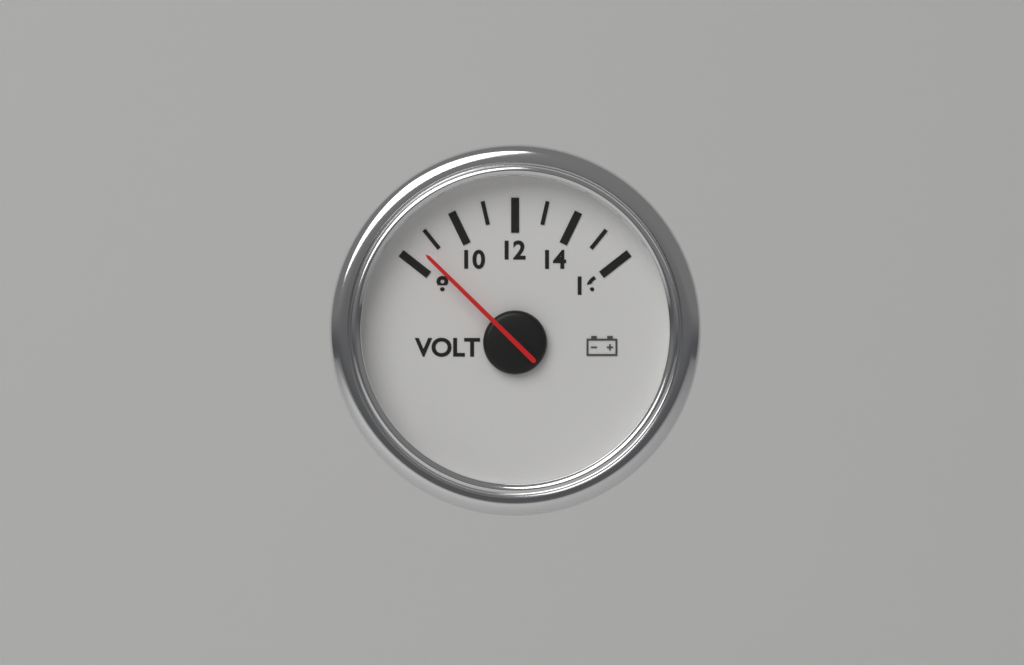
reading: 8.5 V
